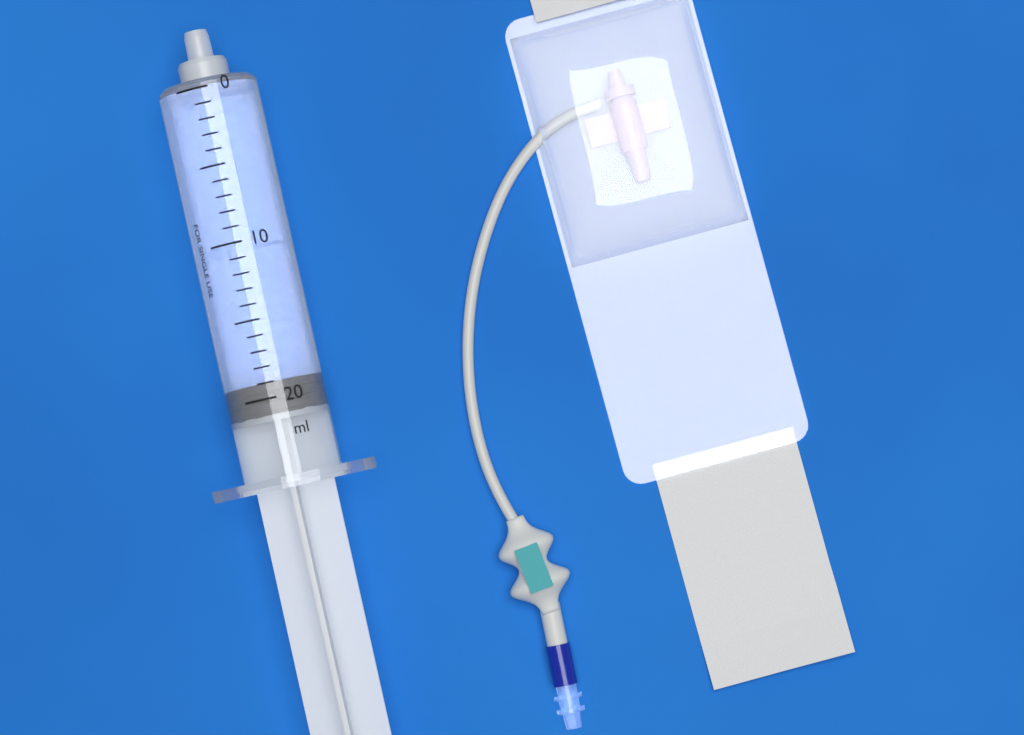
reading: 19 ml
